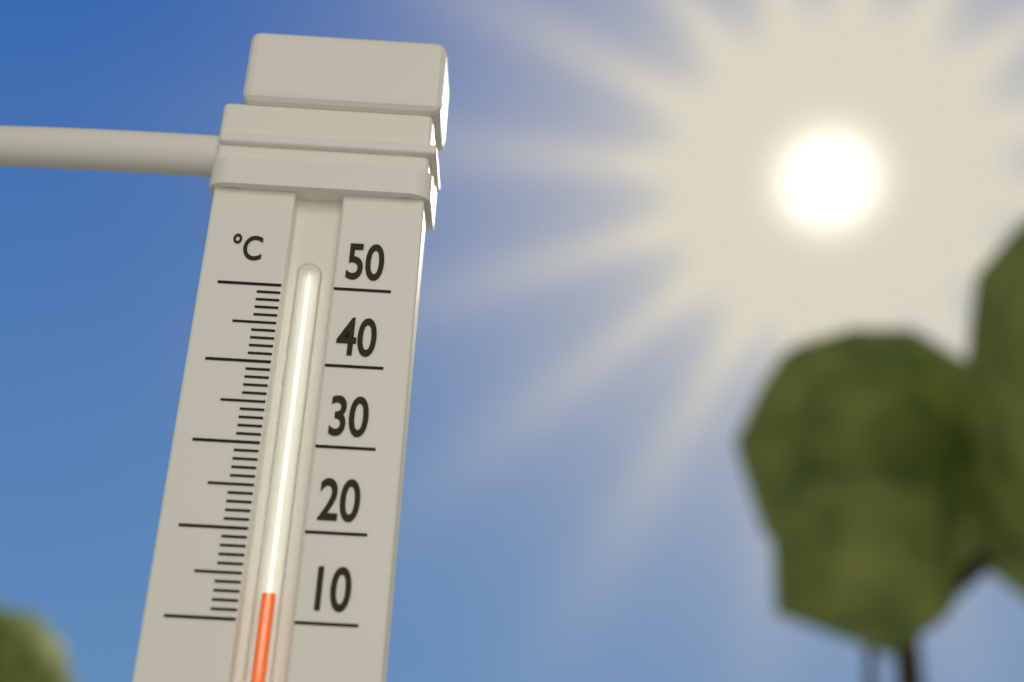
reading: 13 °C
